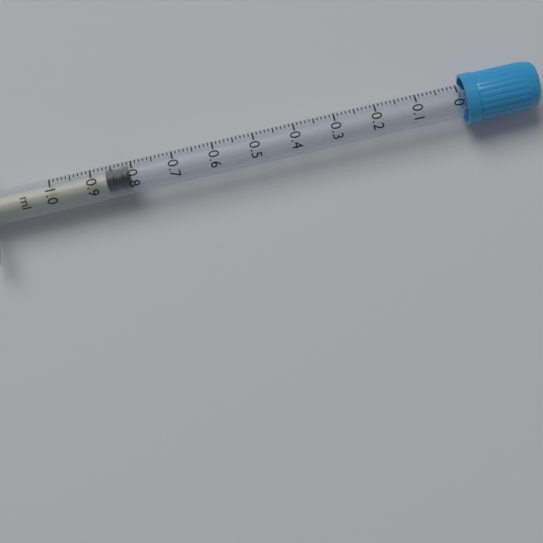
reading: 0.81 ml
